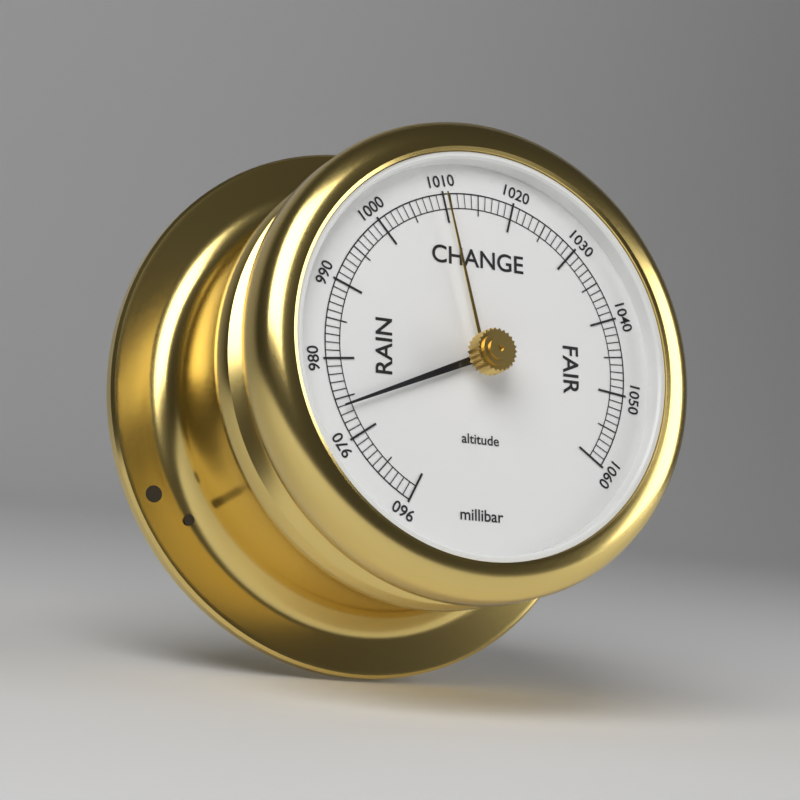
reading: 974 millibar
